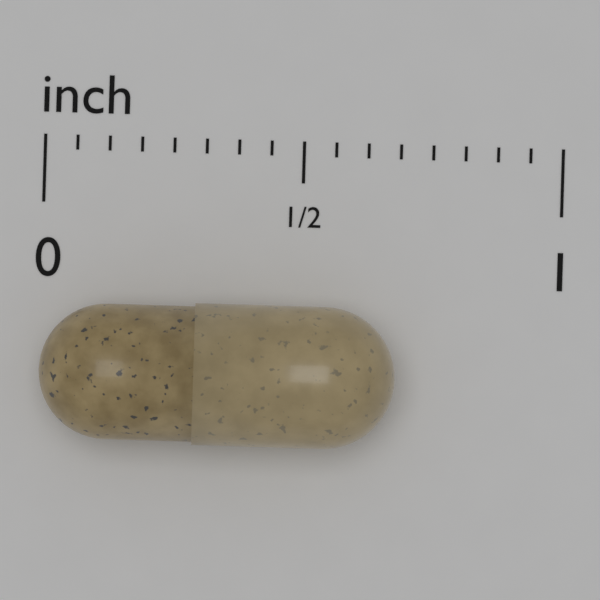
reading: 0.6875 inch
